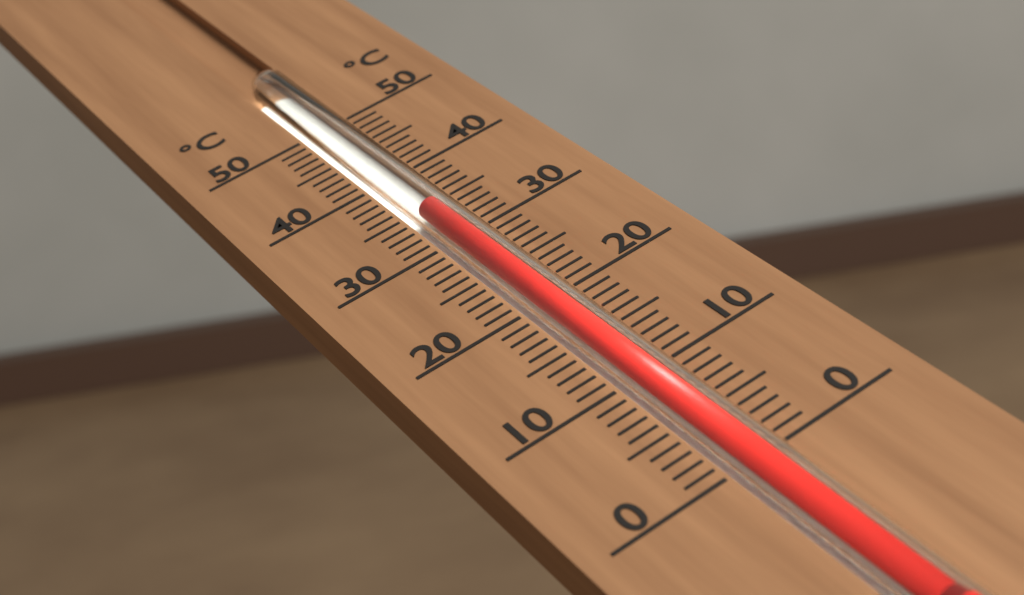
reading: 34 °C
